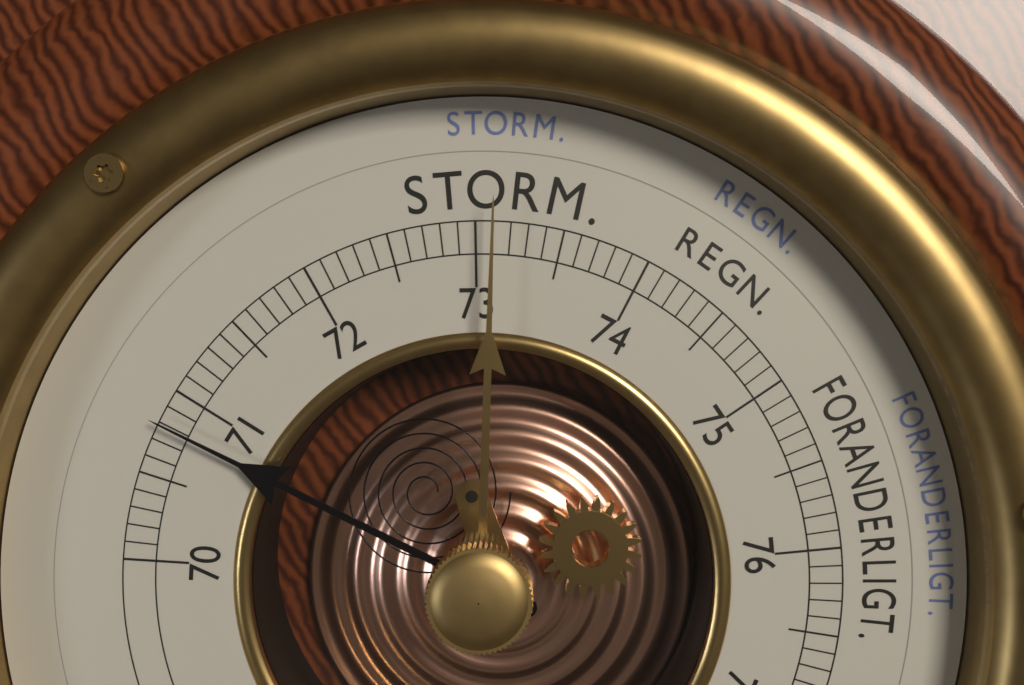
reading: 70.8 cm
